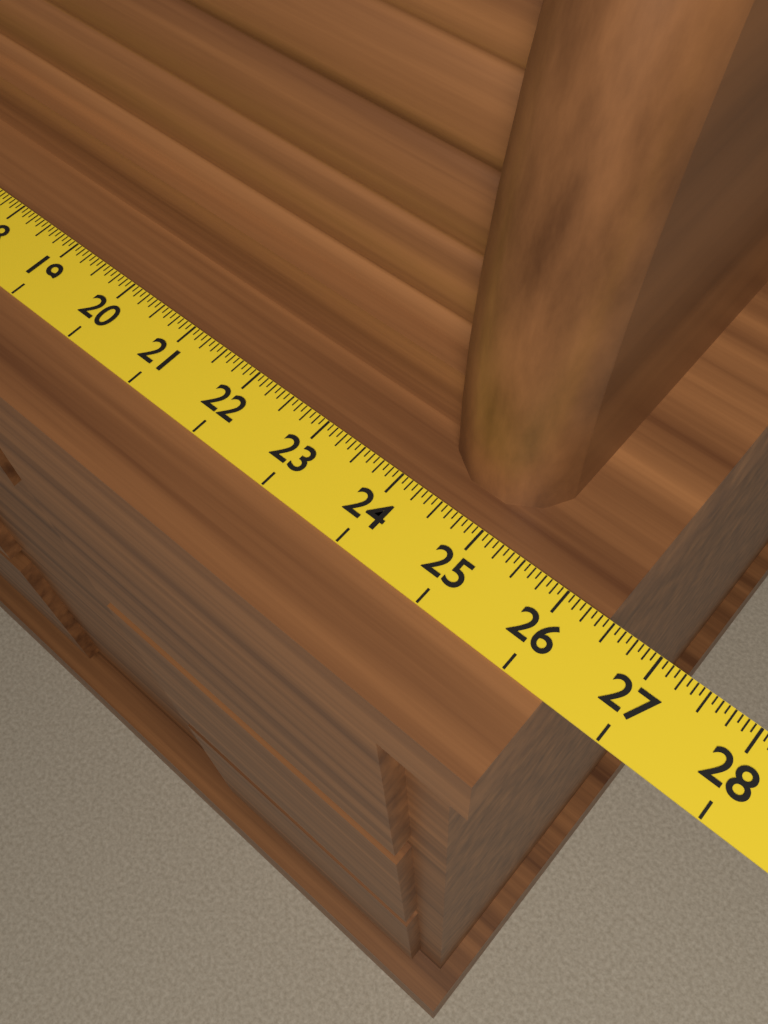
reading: 26.4375 (no unit)
